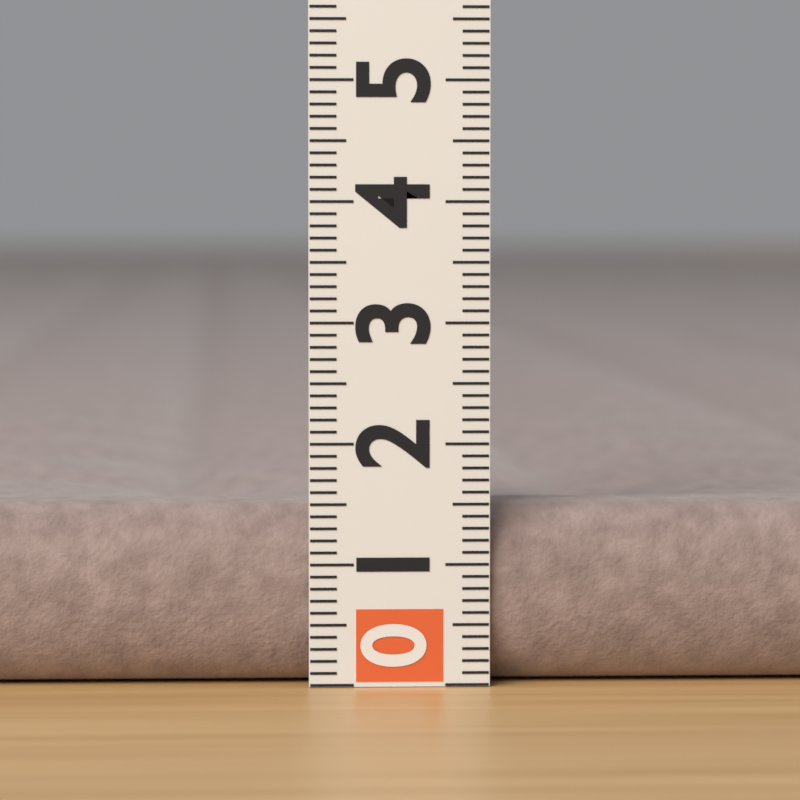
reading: 1.5 (no unit)
